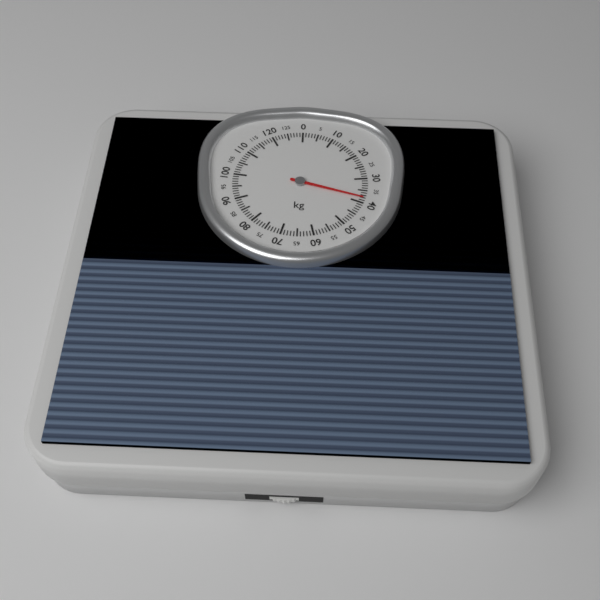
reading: 38 kg
